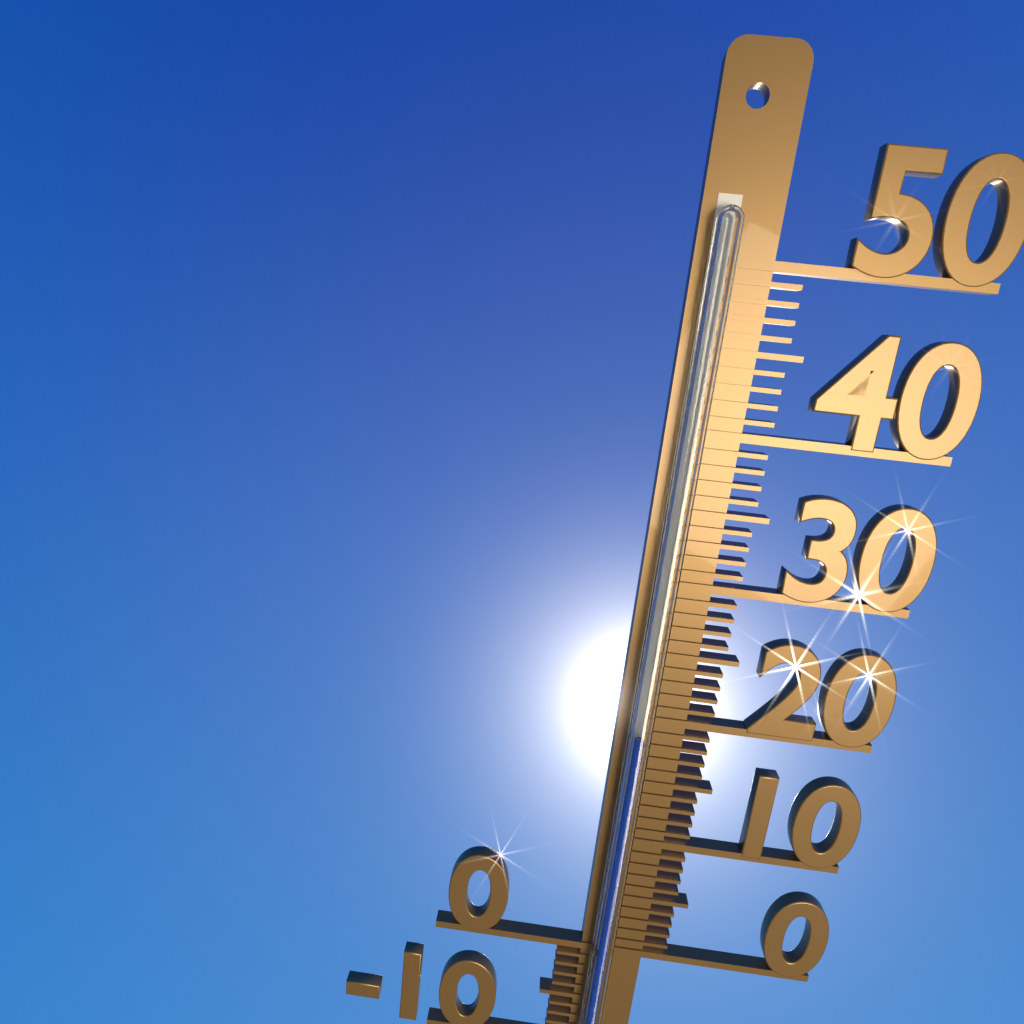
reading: 19 °C
